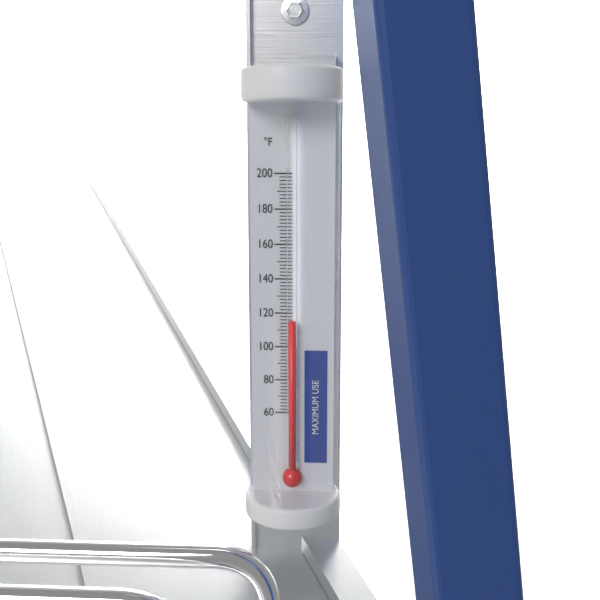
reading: 116 °F
